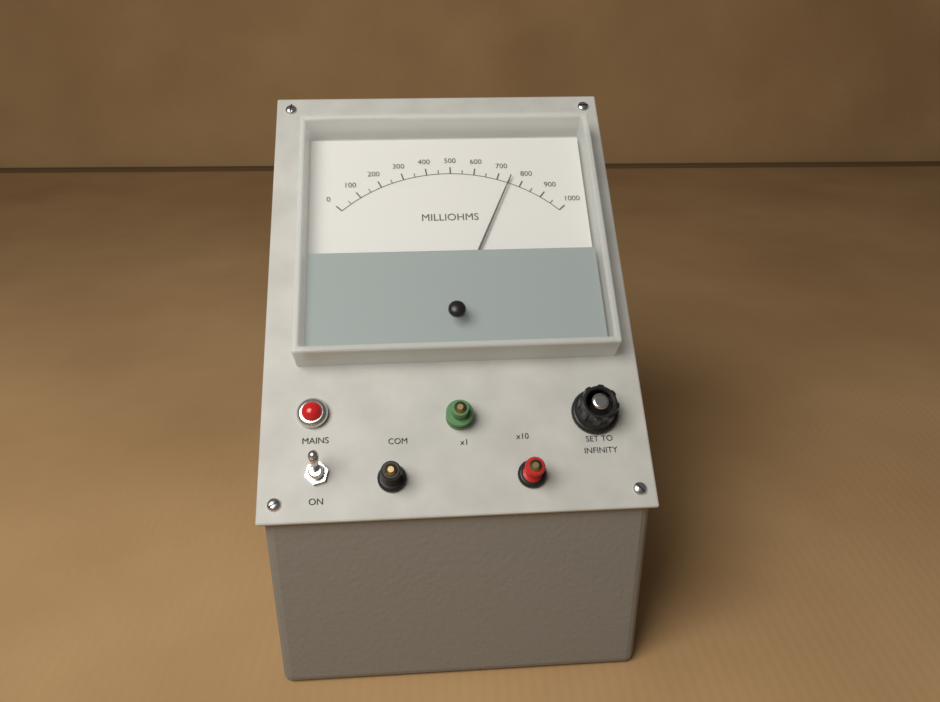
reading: 750 milliohms
